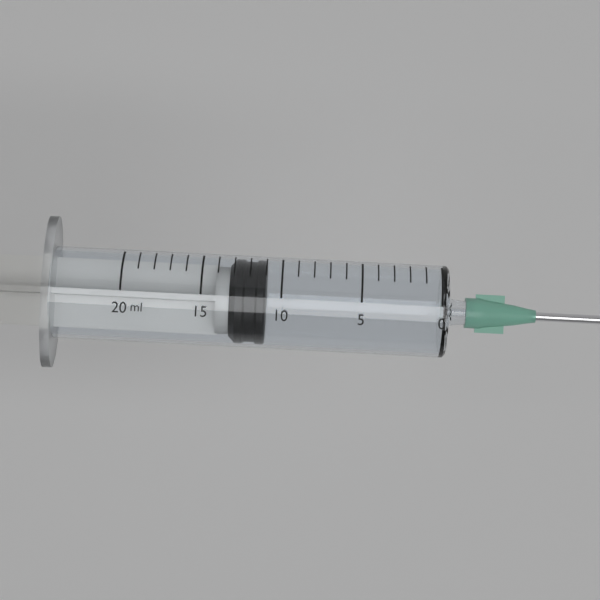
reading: 11 ml
